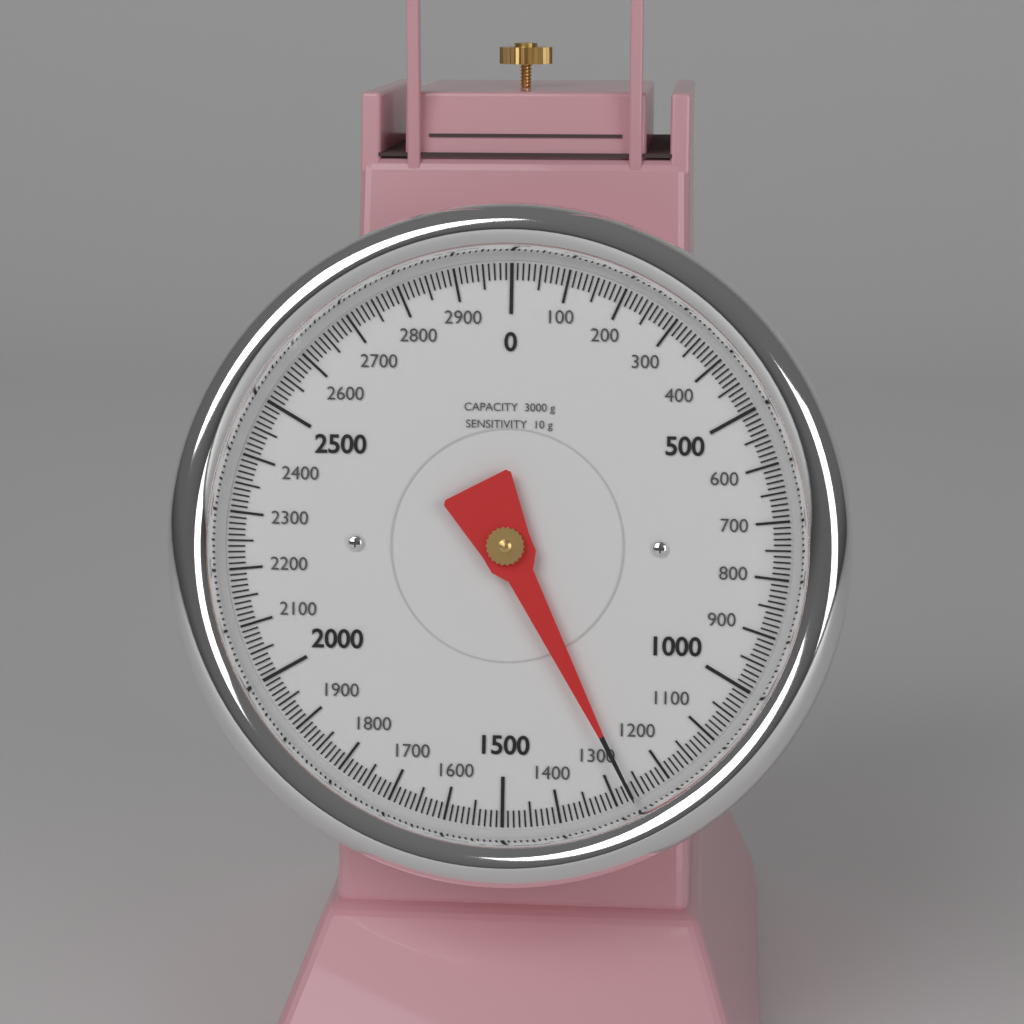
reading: 1270 g
